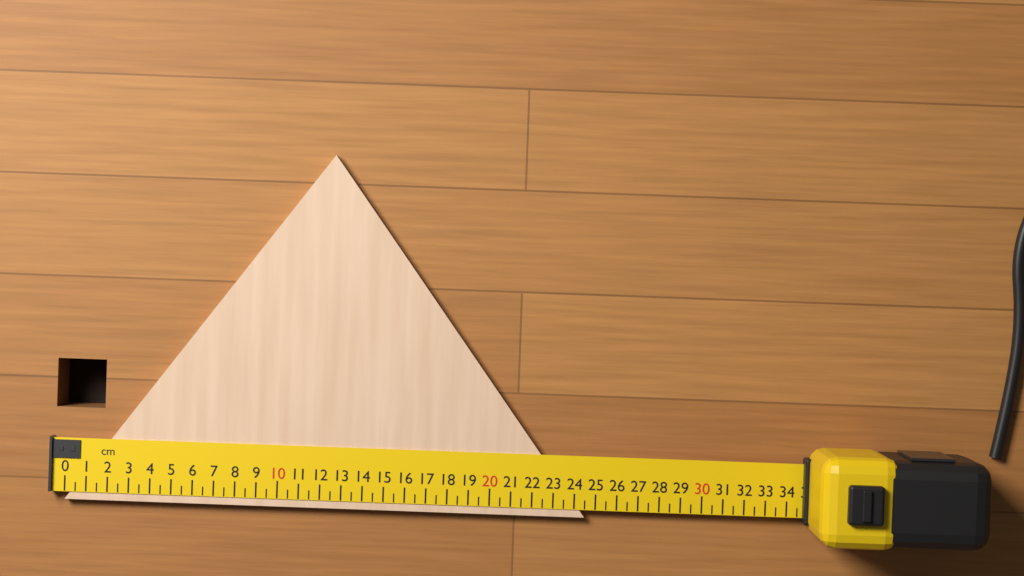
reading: 24.5 cm
